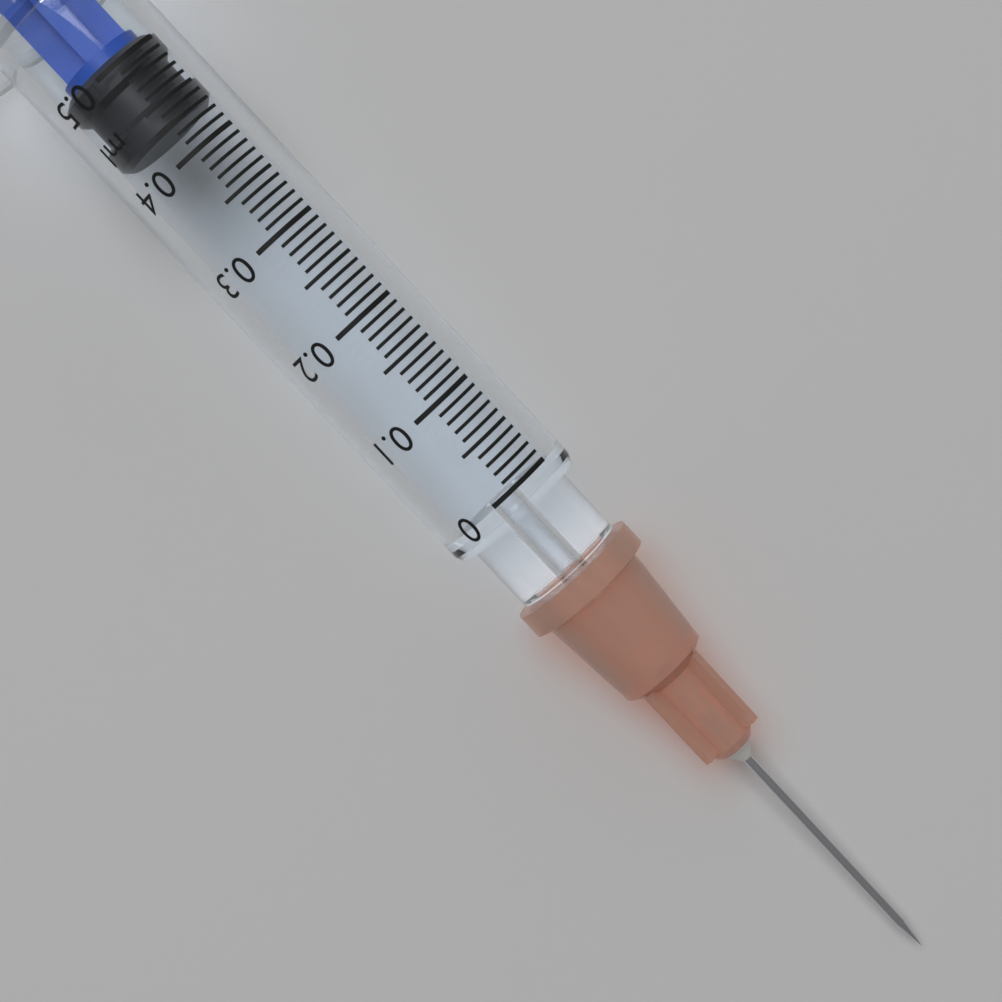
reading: 0.43 ml
